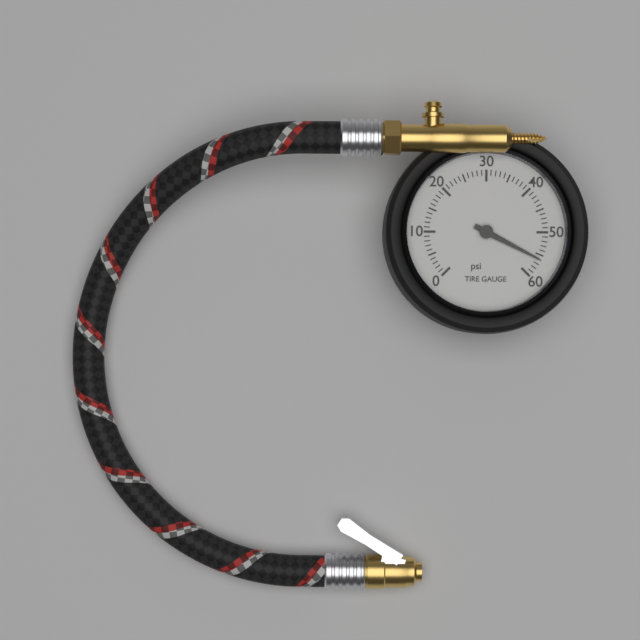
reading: 56 psi
